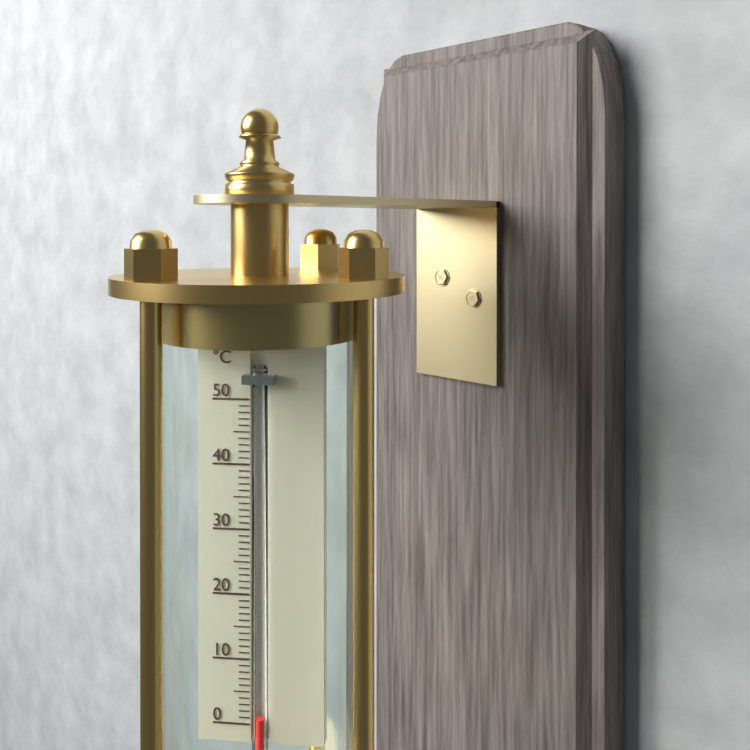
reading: 1 °C
